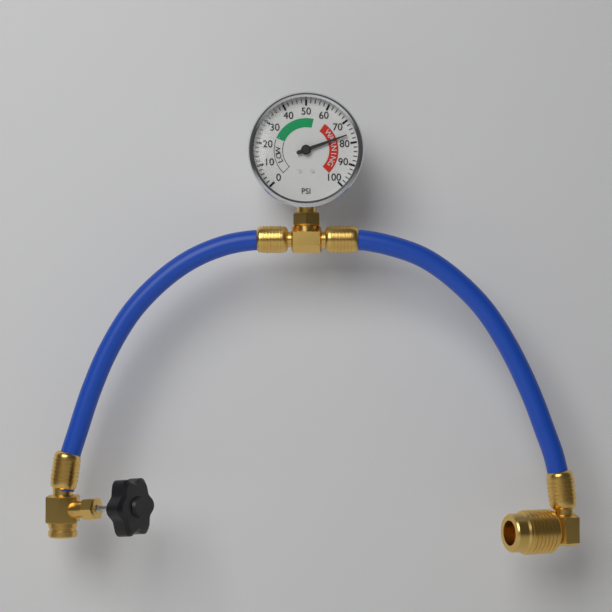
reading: 76 psi
